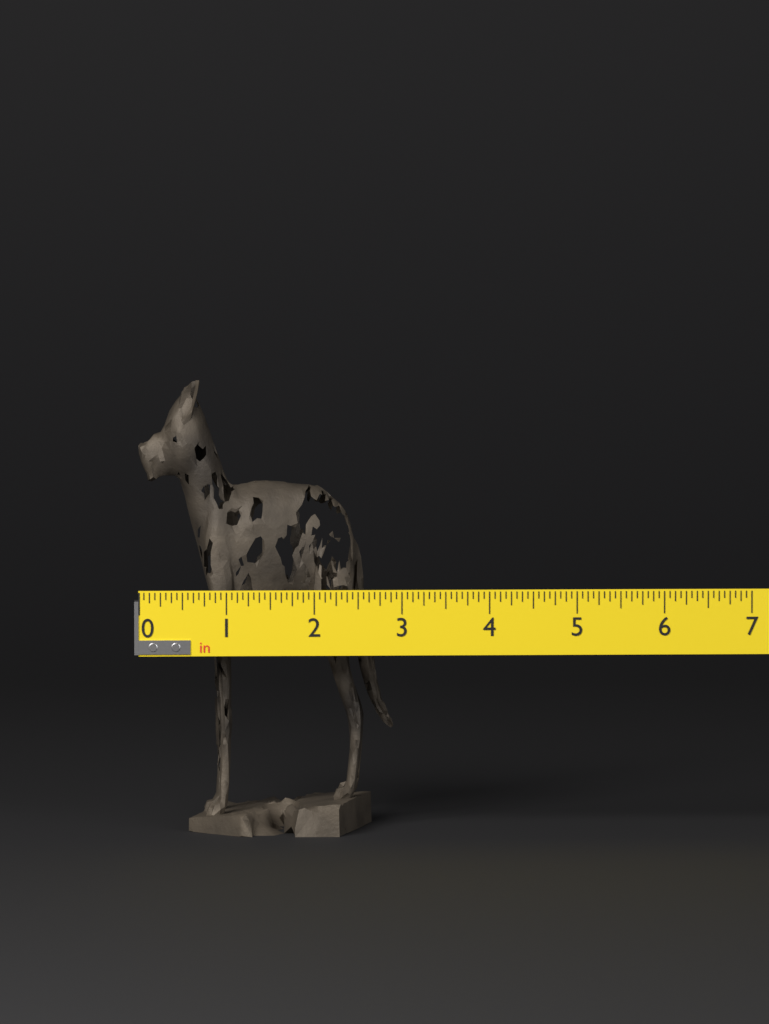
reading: 2.9375 in
